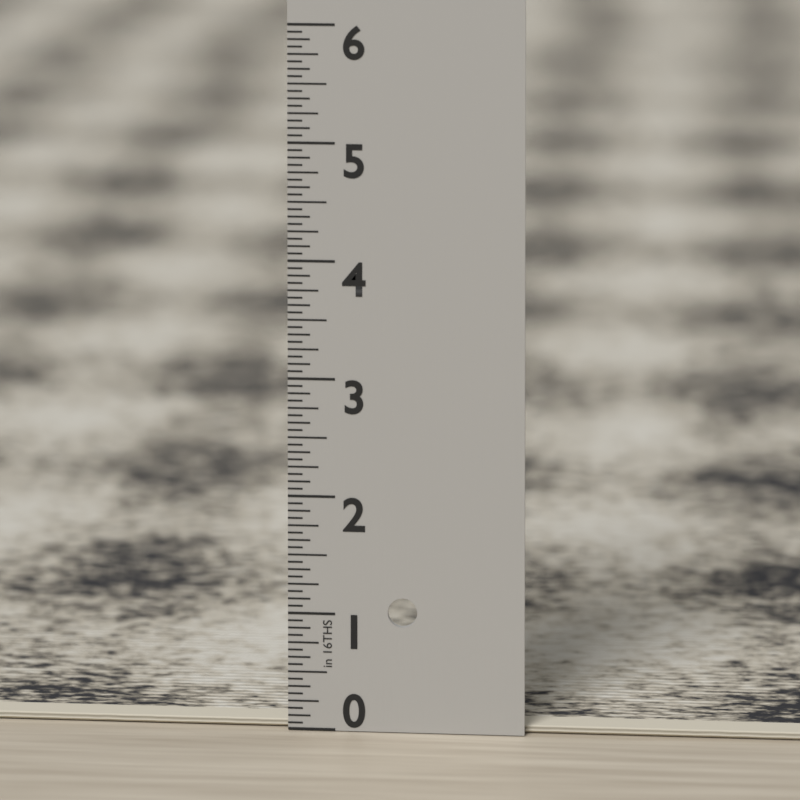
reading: 0.0625 in
